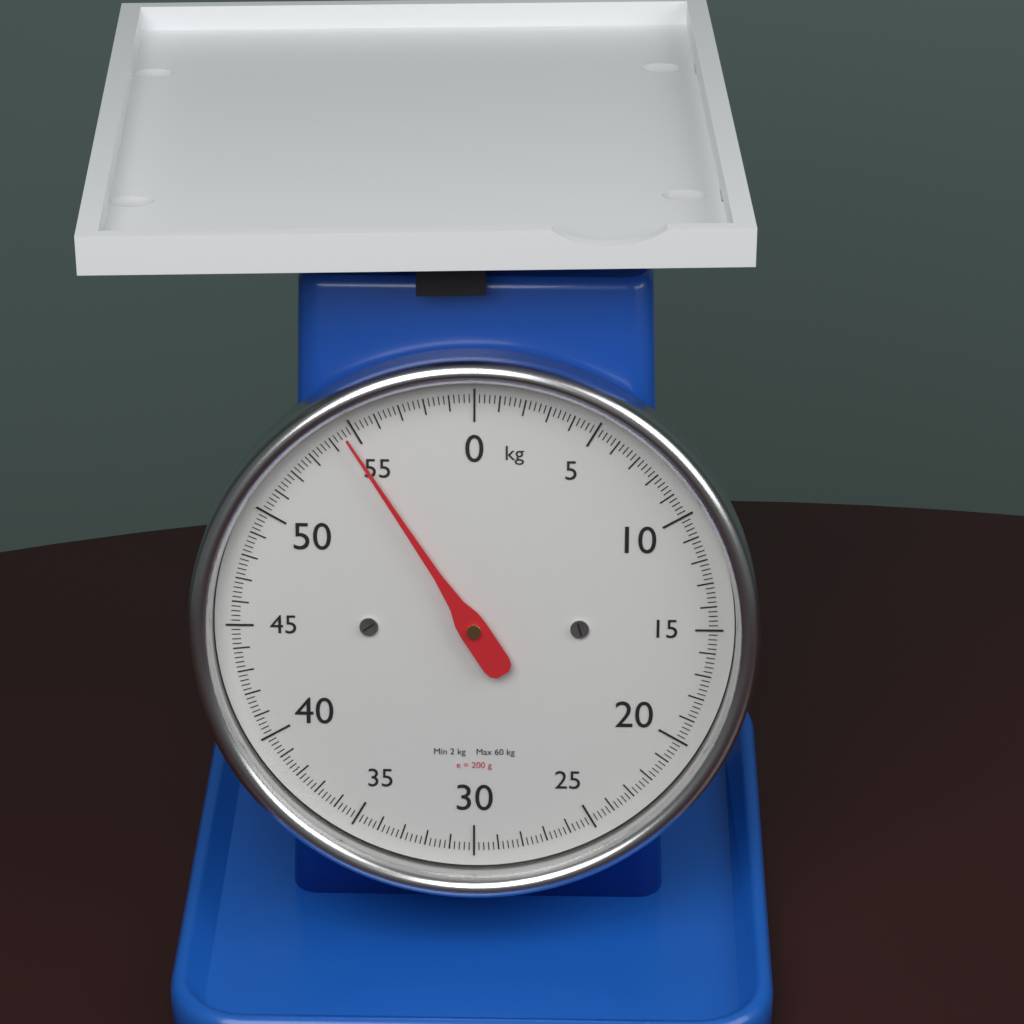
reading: 54.6 kg
